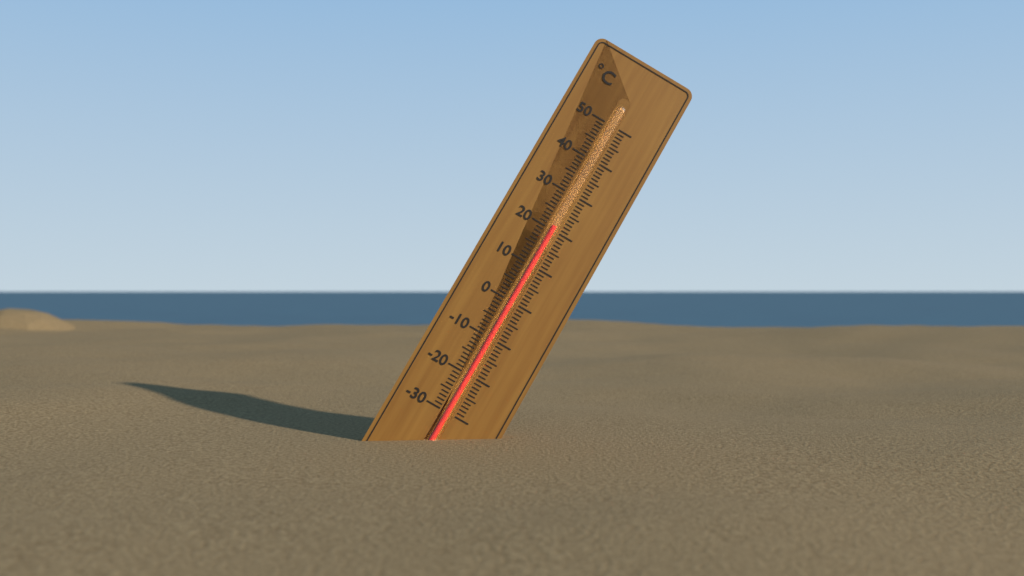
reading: 21 °C
